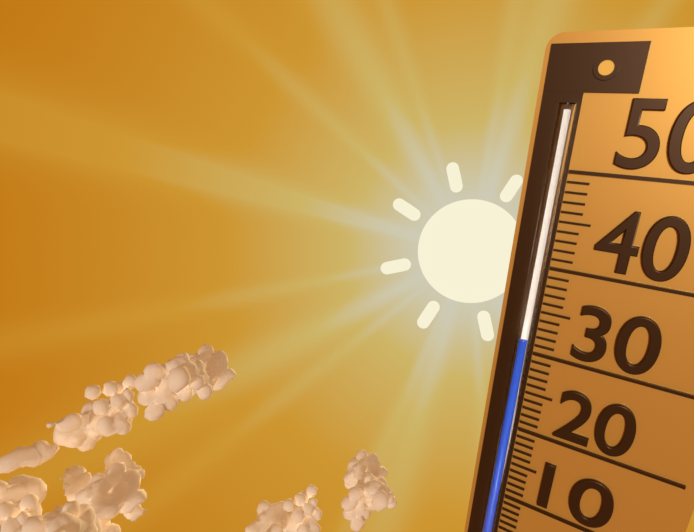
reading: 32 (no unit)
